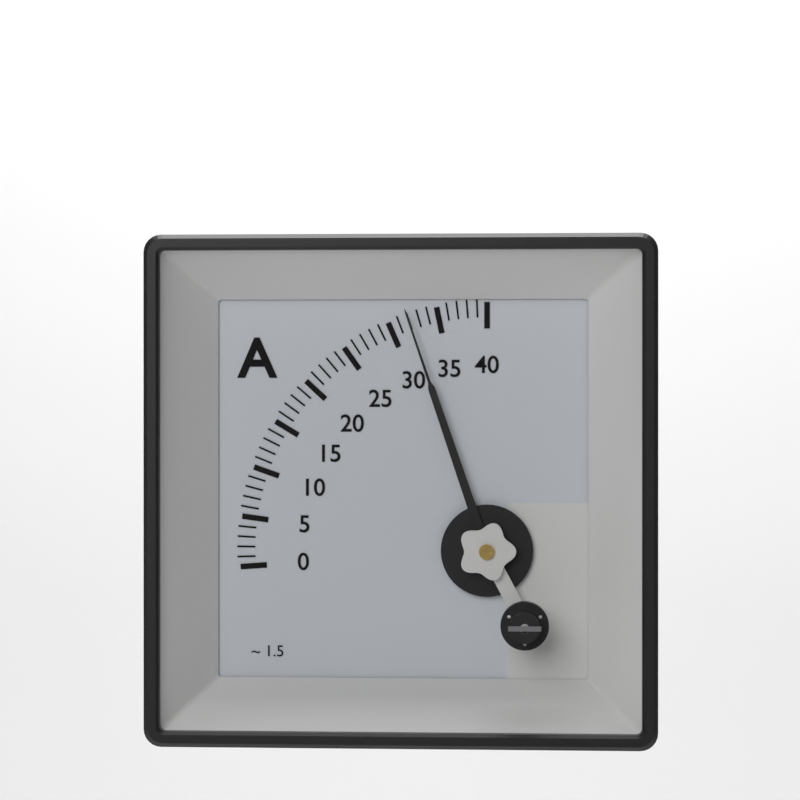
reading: 32 A
